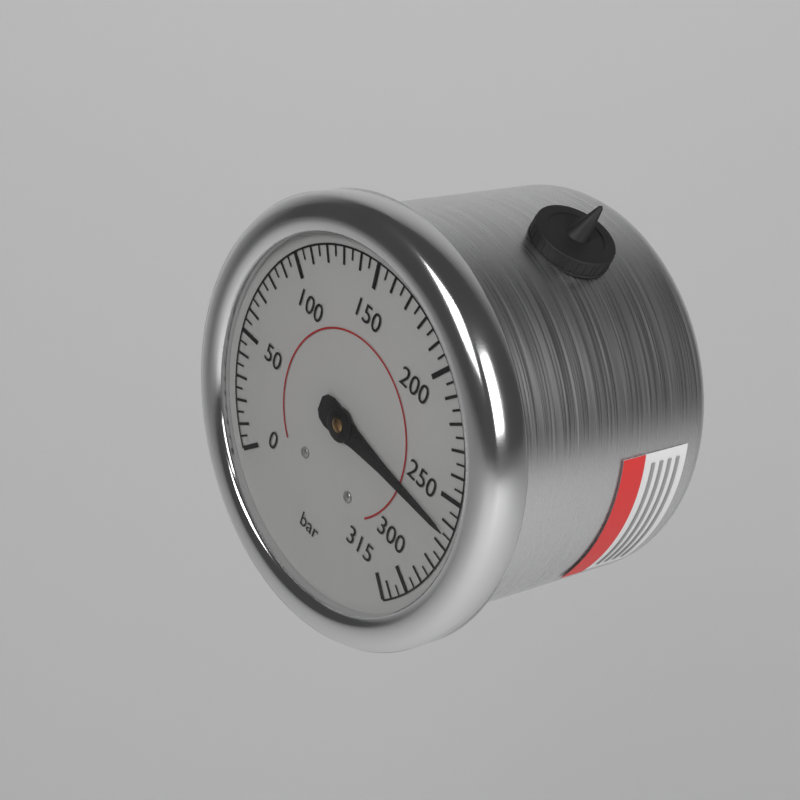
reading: 265 bar
